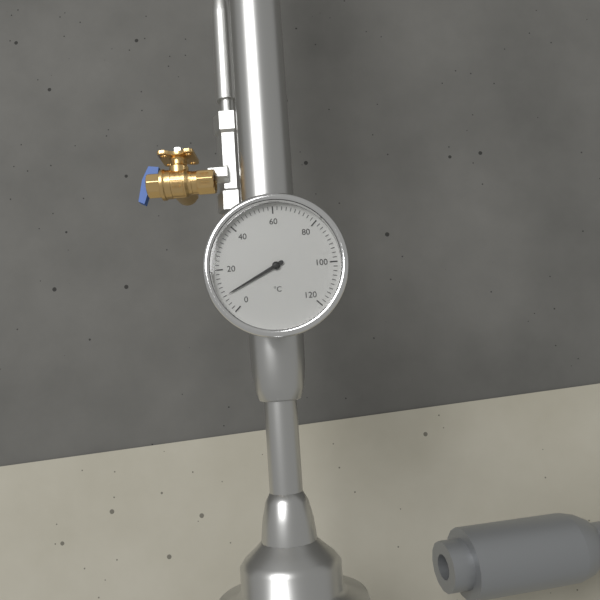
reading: 8 °C
